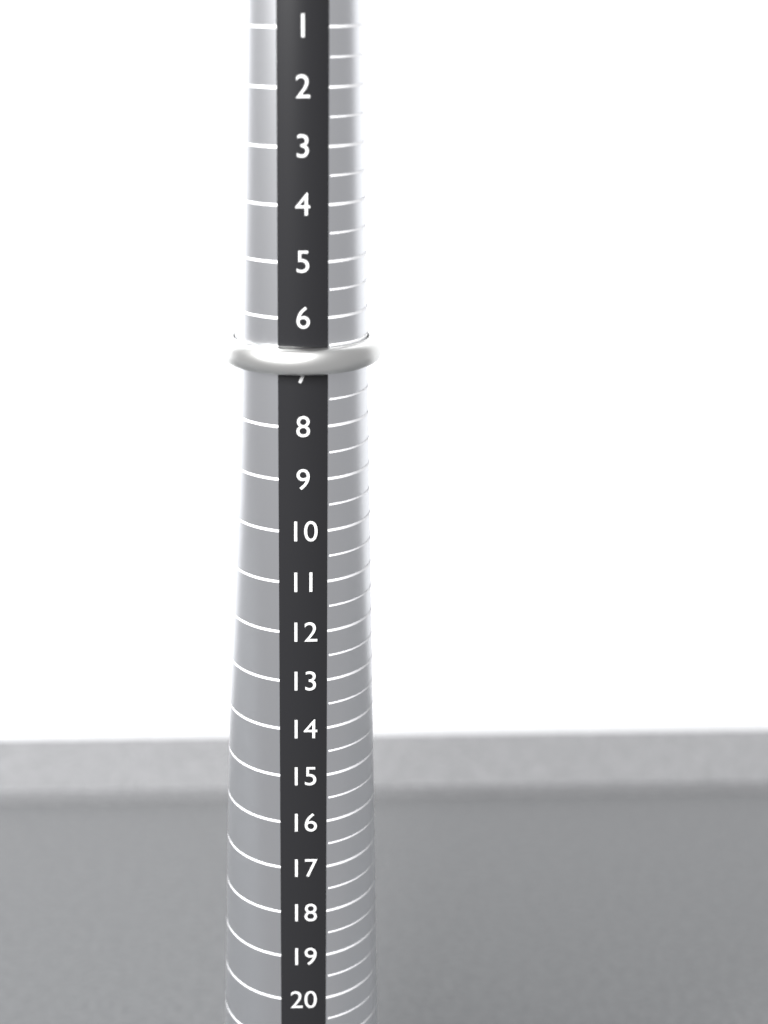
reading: 7.0 (no unit)
